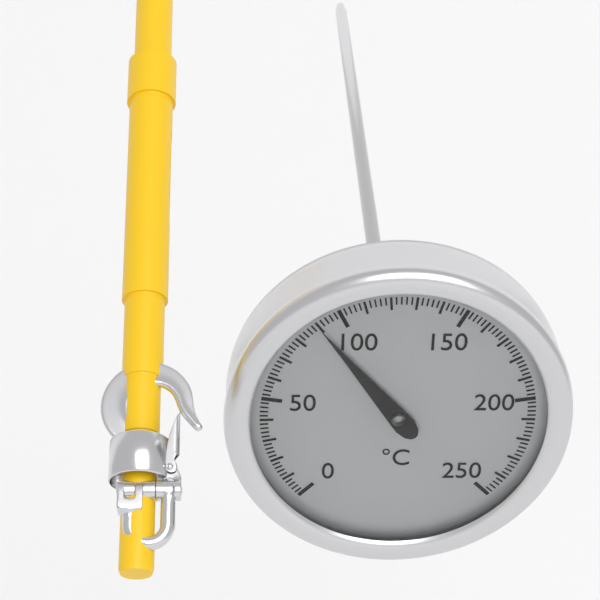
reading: 90 °C
